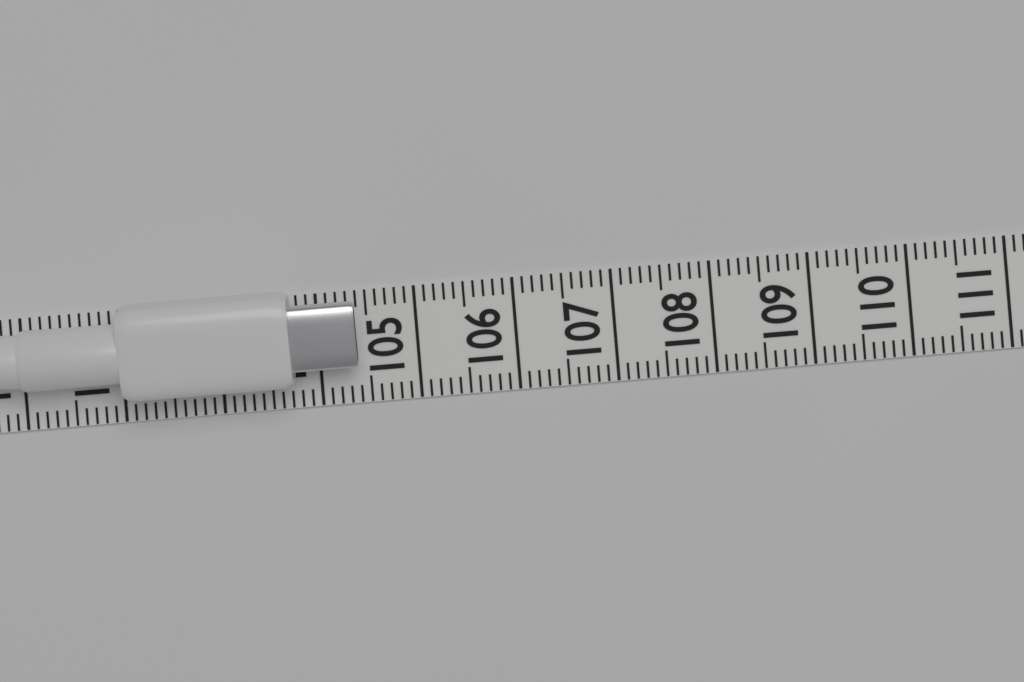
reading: 104.4 (no unit)
